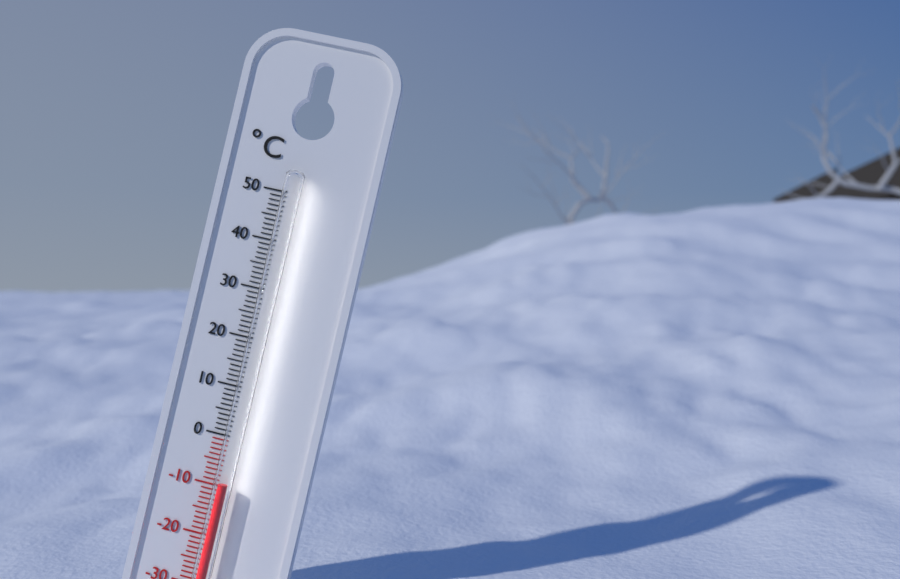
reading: -9 °C
